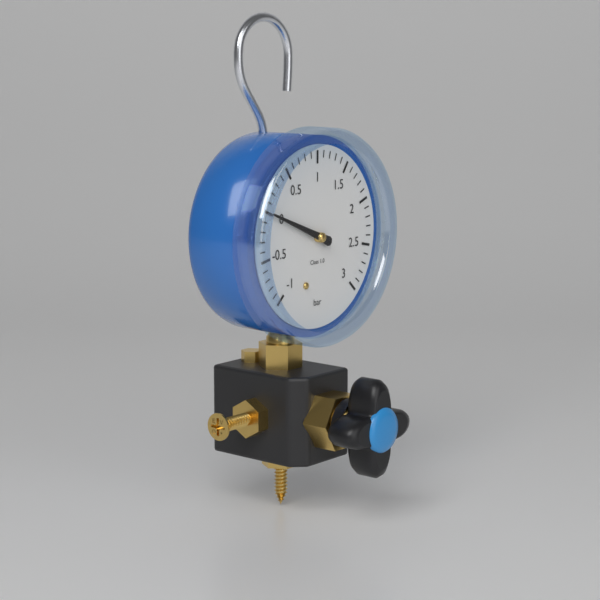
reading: 0.0 bar
